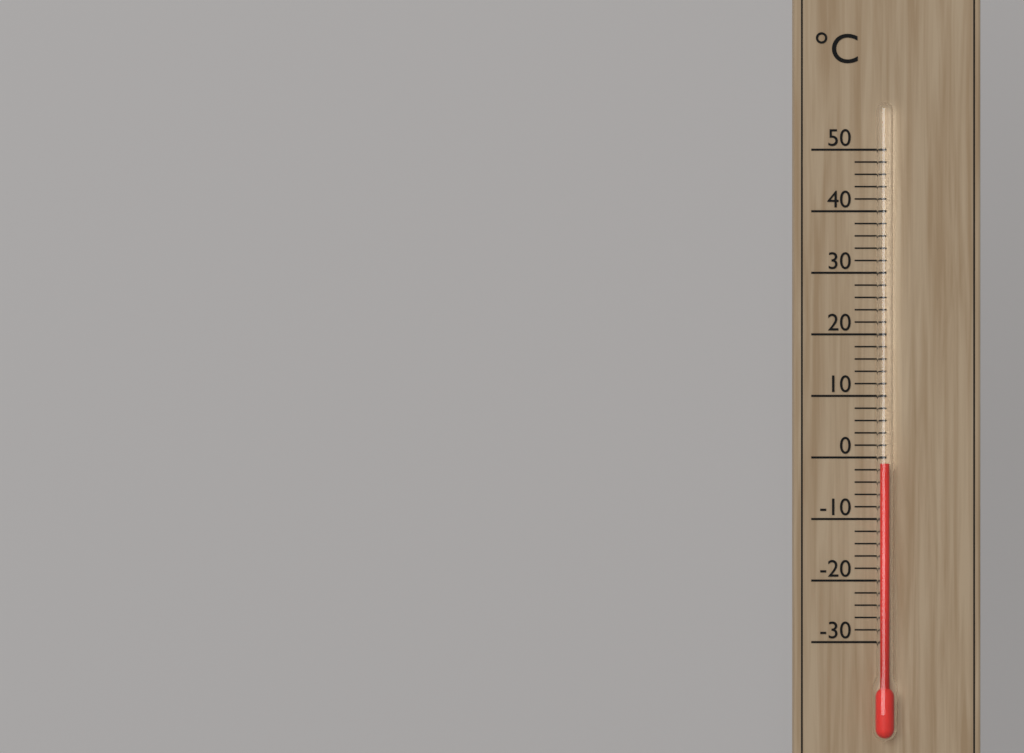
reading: -1 °C
